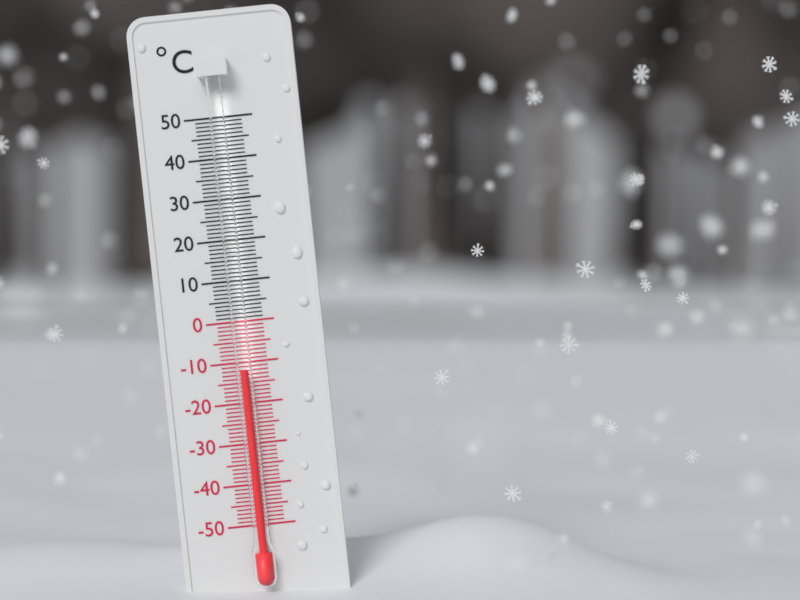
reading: -12 °C
